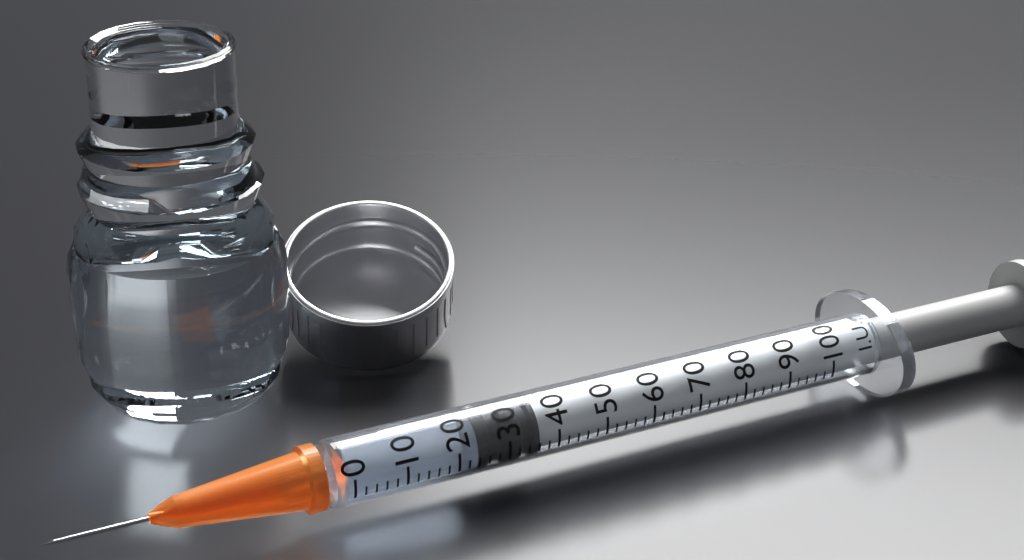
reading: 24 I.U.
